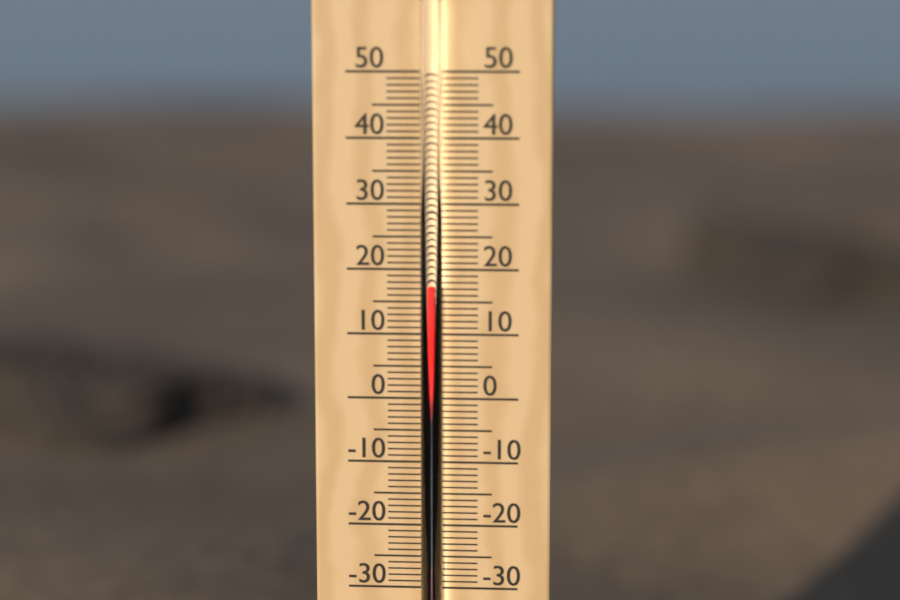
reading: 18 °C
